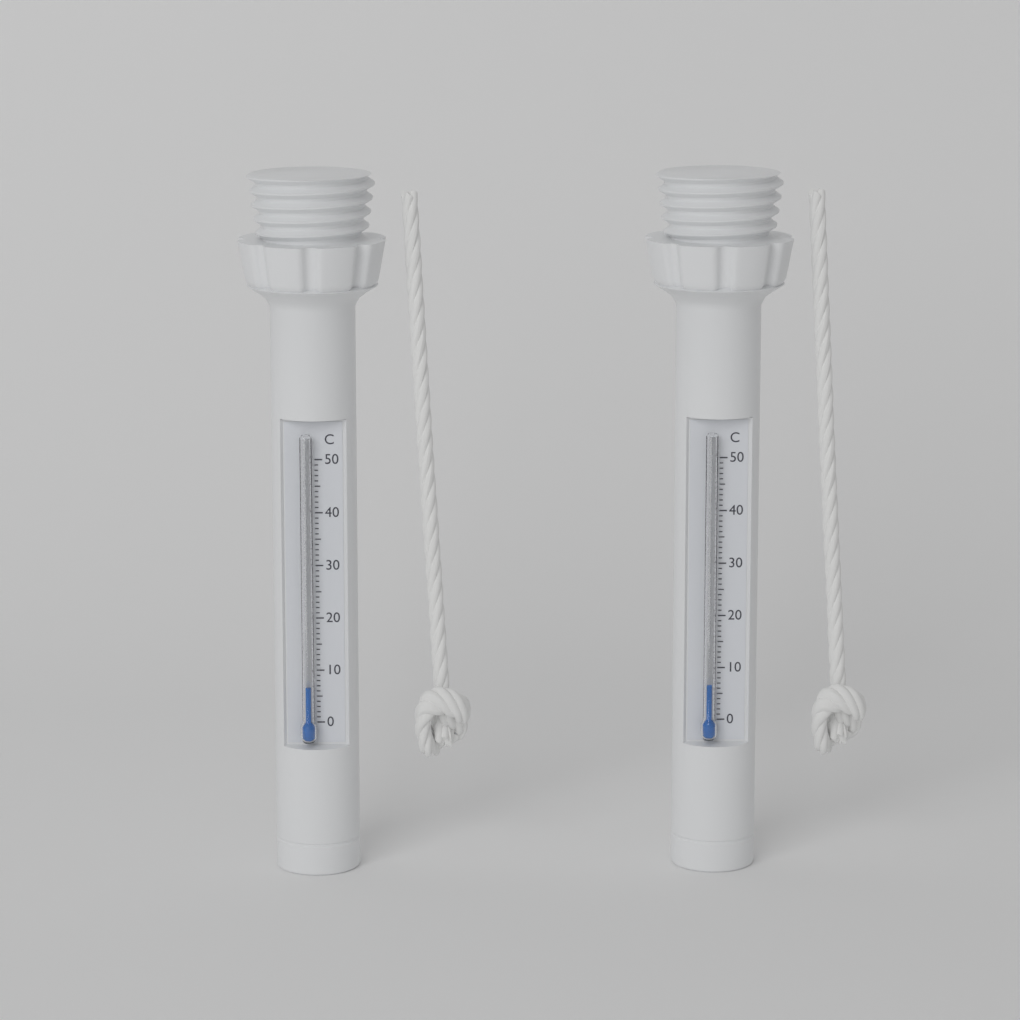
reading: 7 °C
